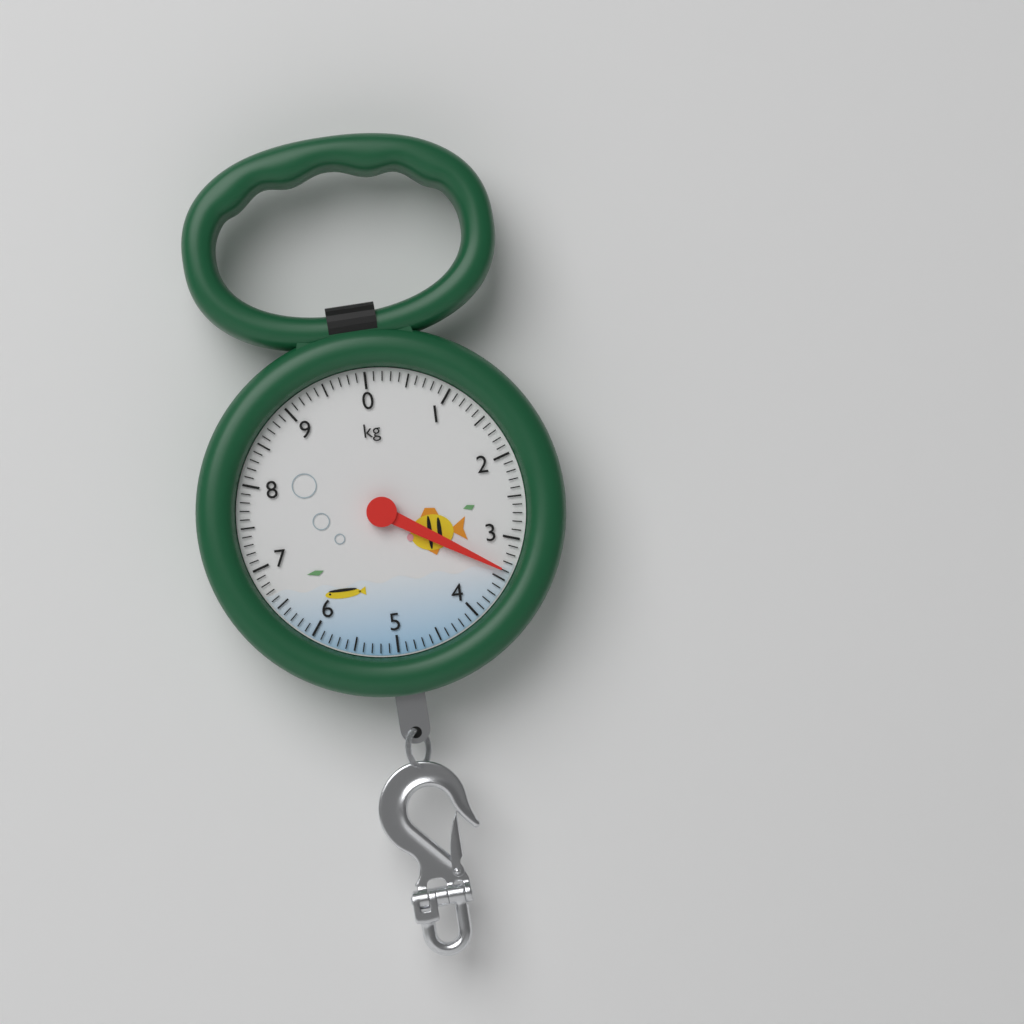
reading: 3.4 kg
